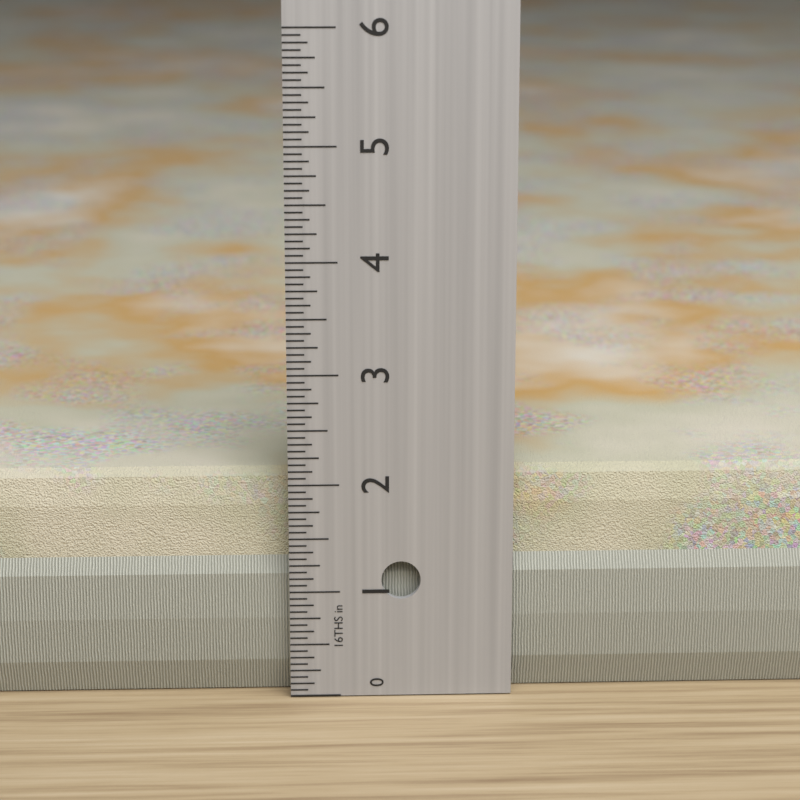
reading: 2.0625 in
